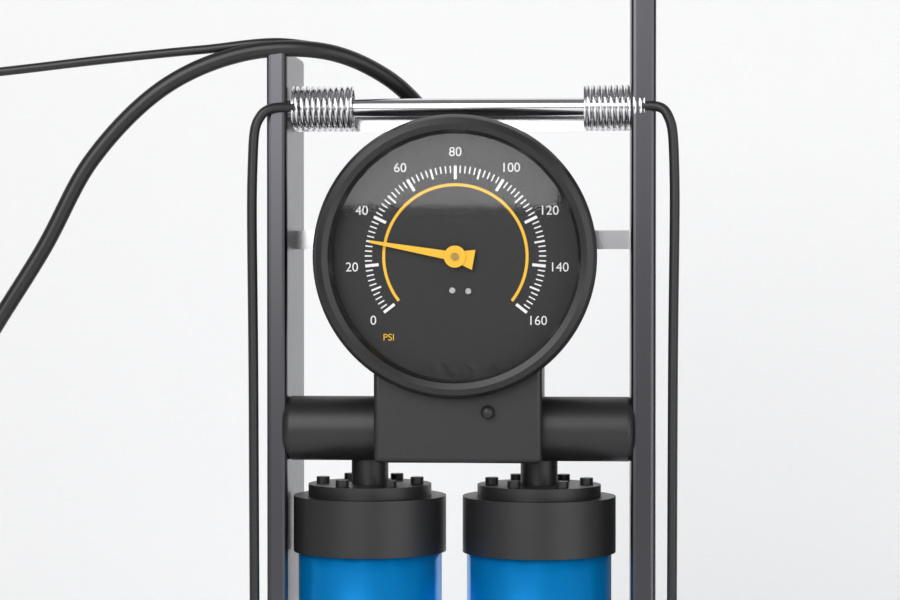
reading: 30 psi
